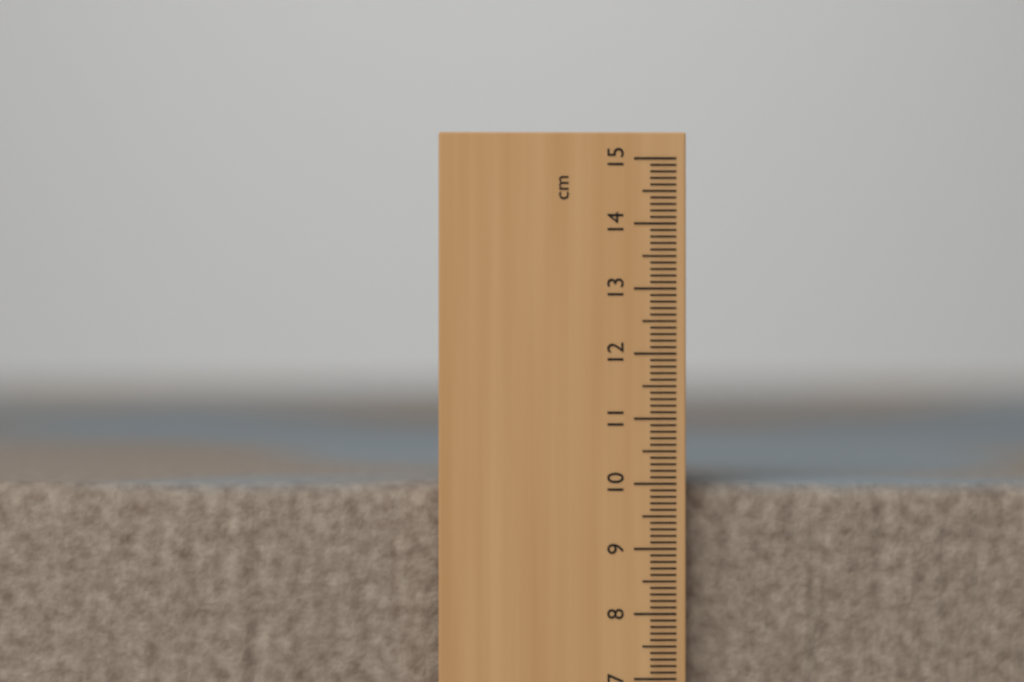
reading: 10.0 cm
